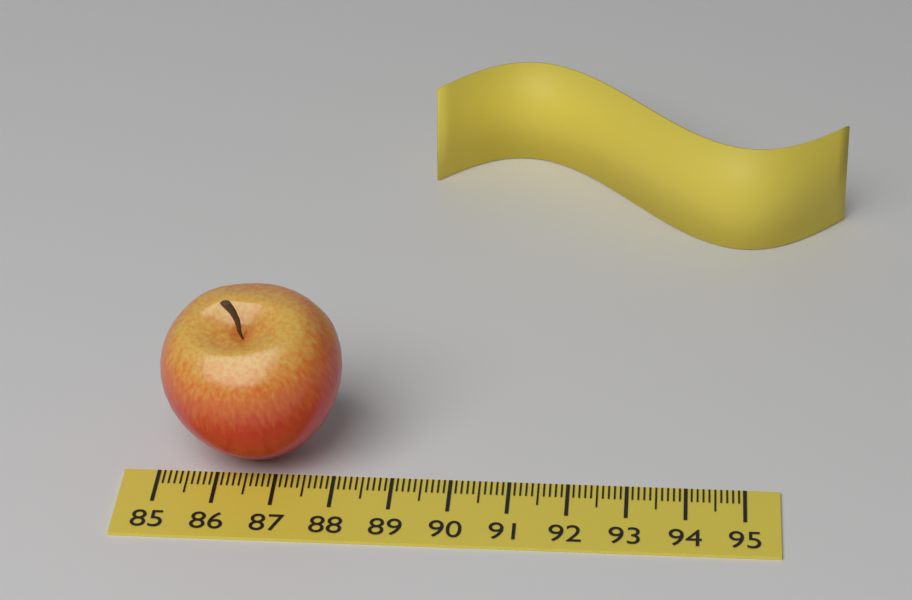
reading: 88.1 (no unit)
